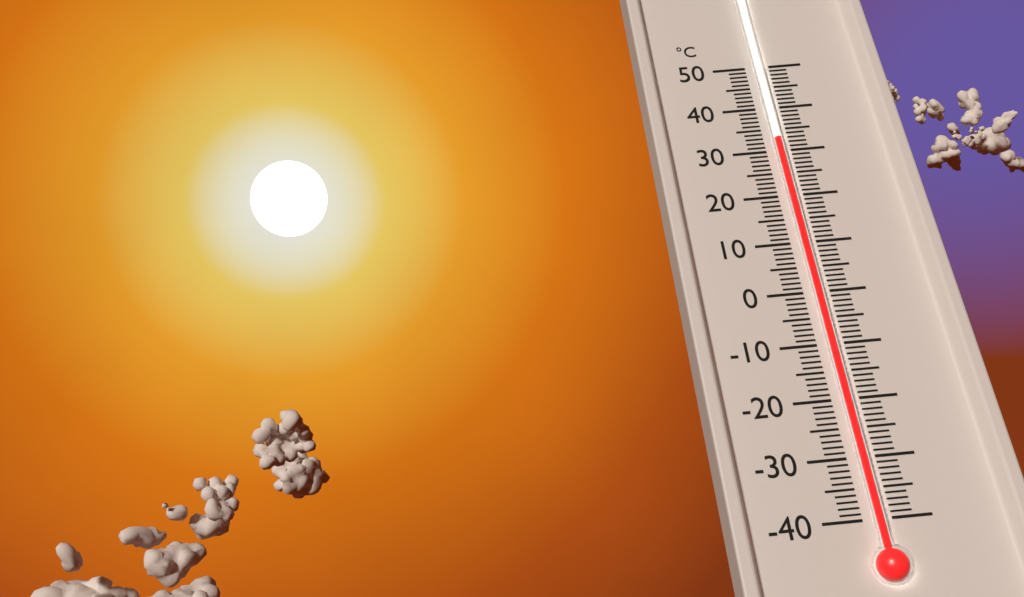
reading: 32 °C
